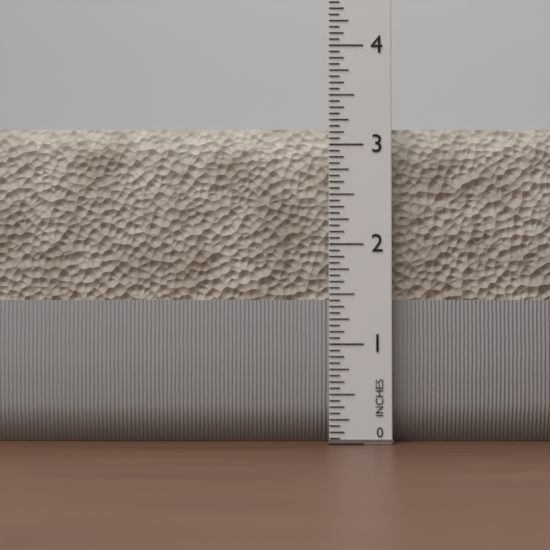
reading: 3.1875 in
